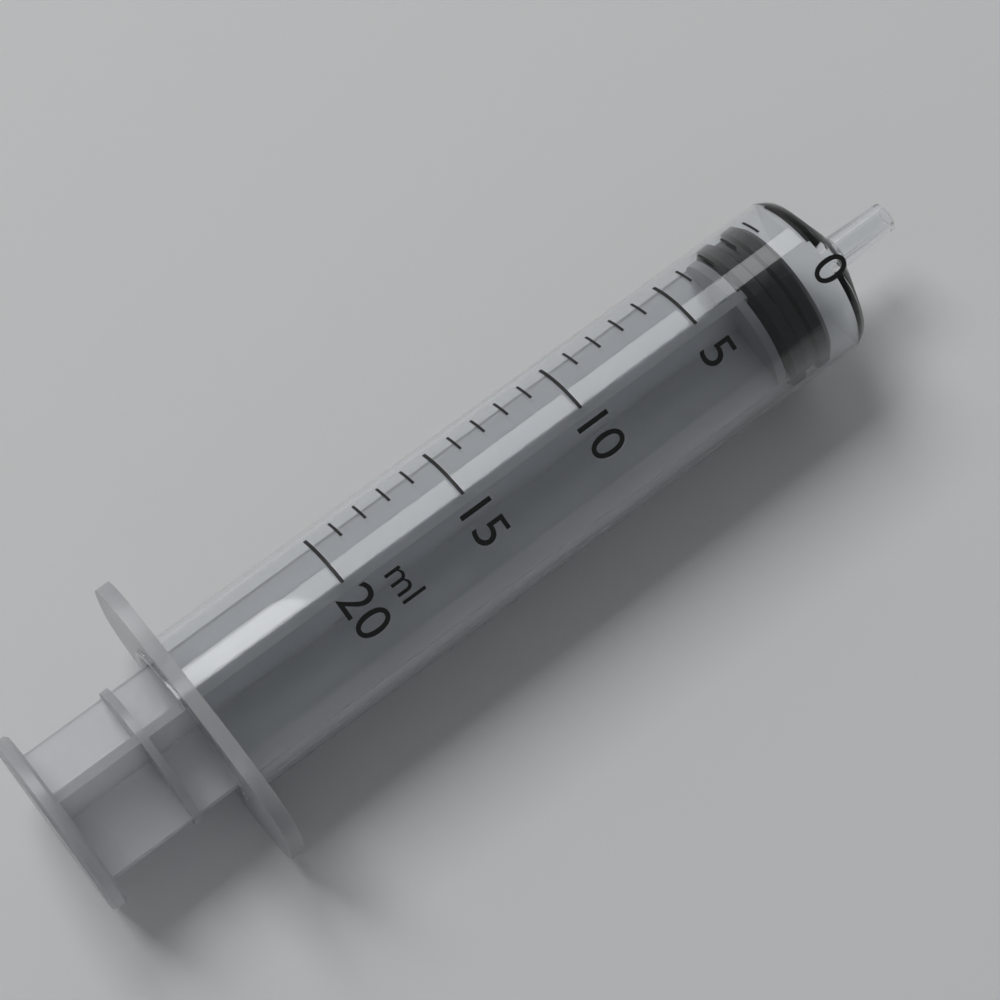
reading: 1 ml
